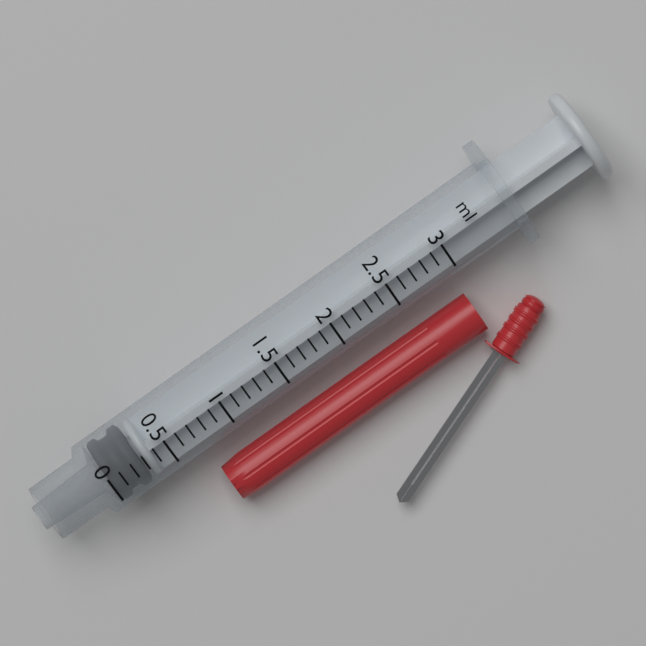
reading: 0.0 ml
